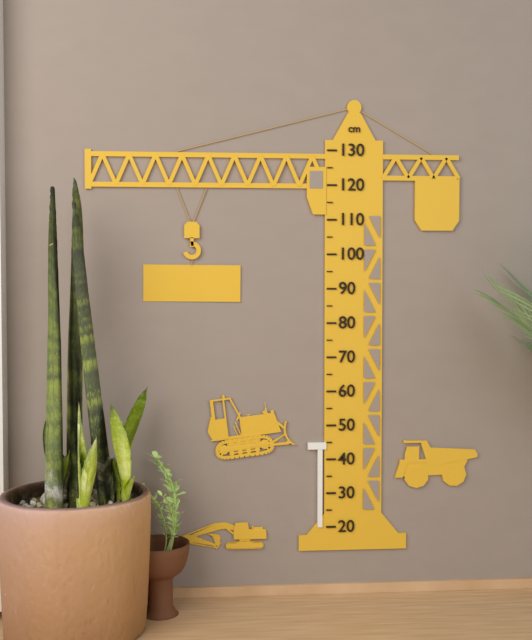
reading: 45 cm
